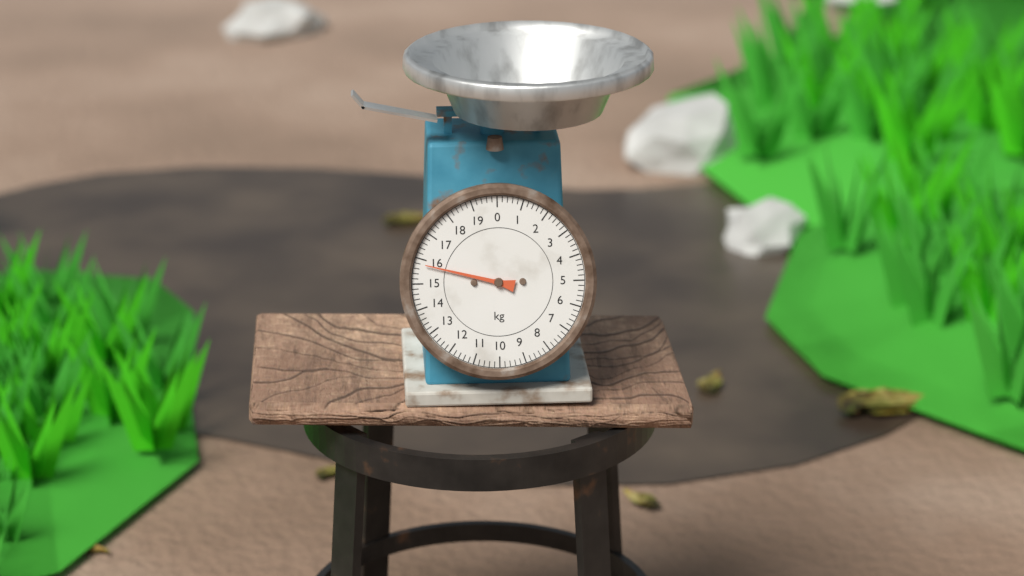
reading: 15.8 kg
